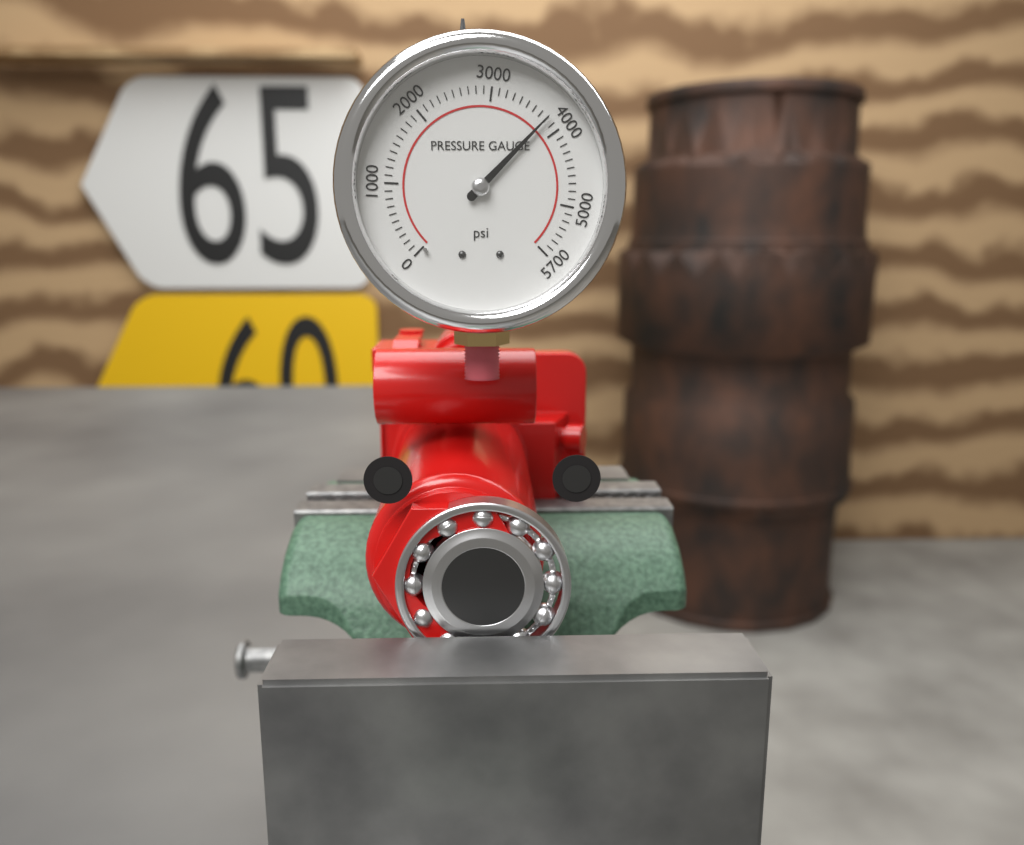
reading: 3800 psi
